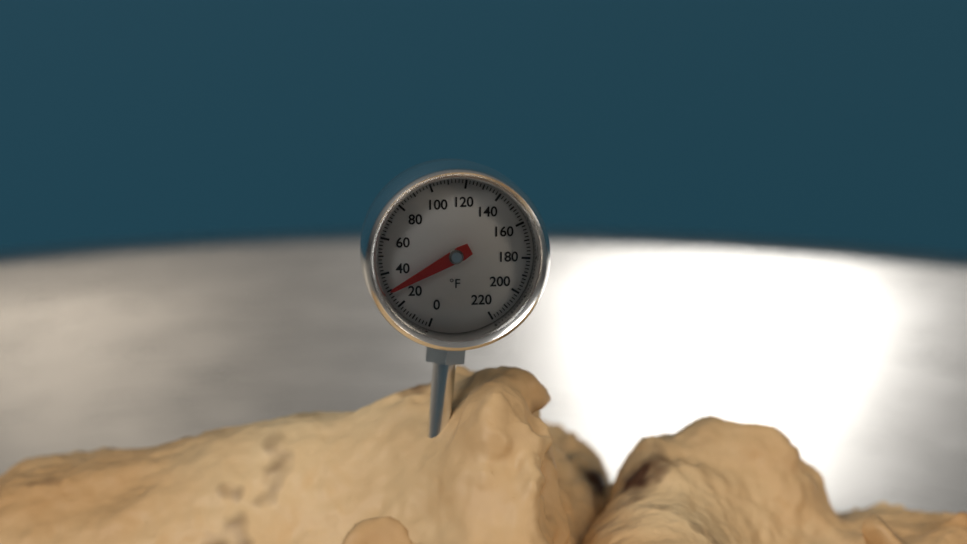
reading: 30 °F
